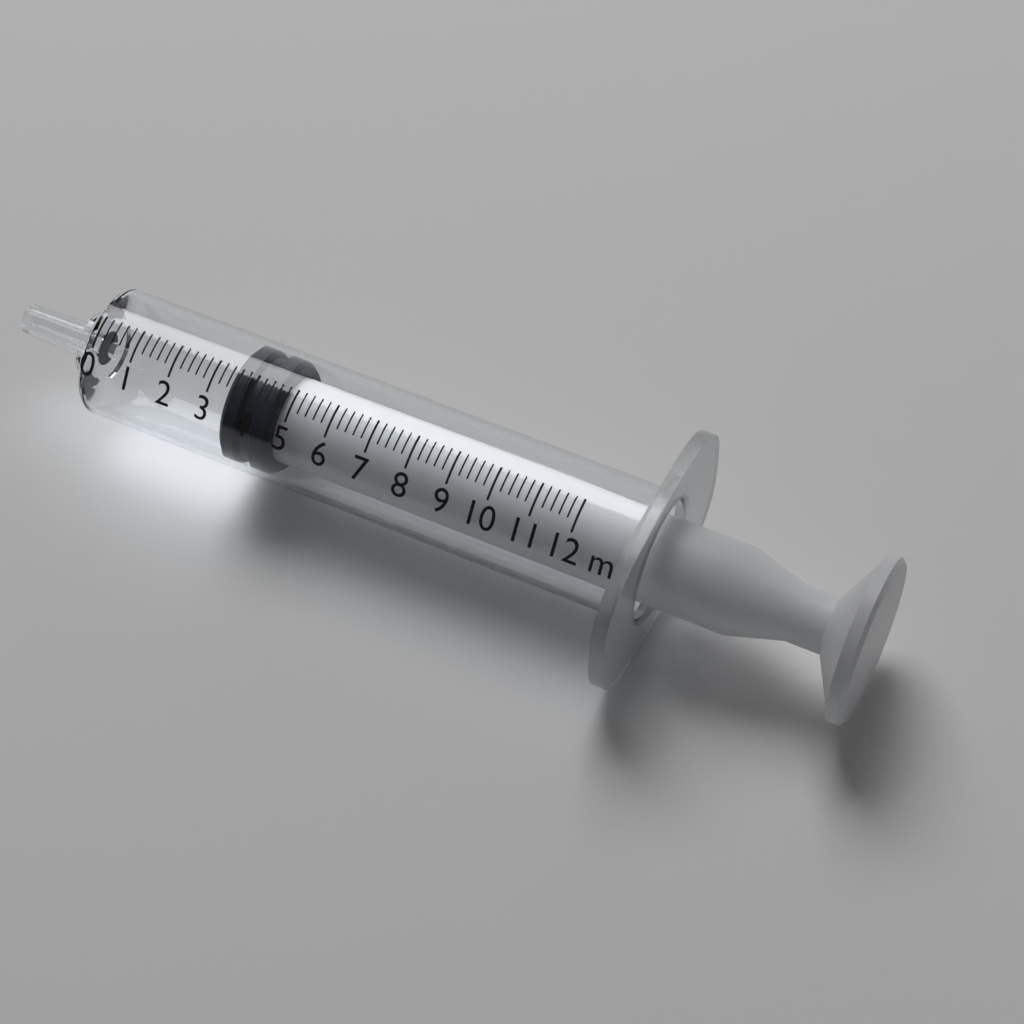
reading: 3.4 ml
